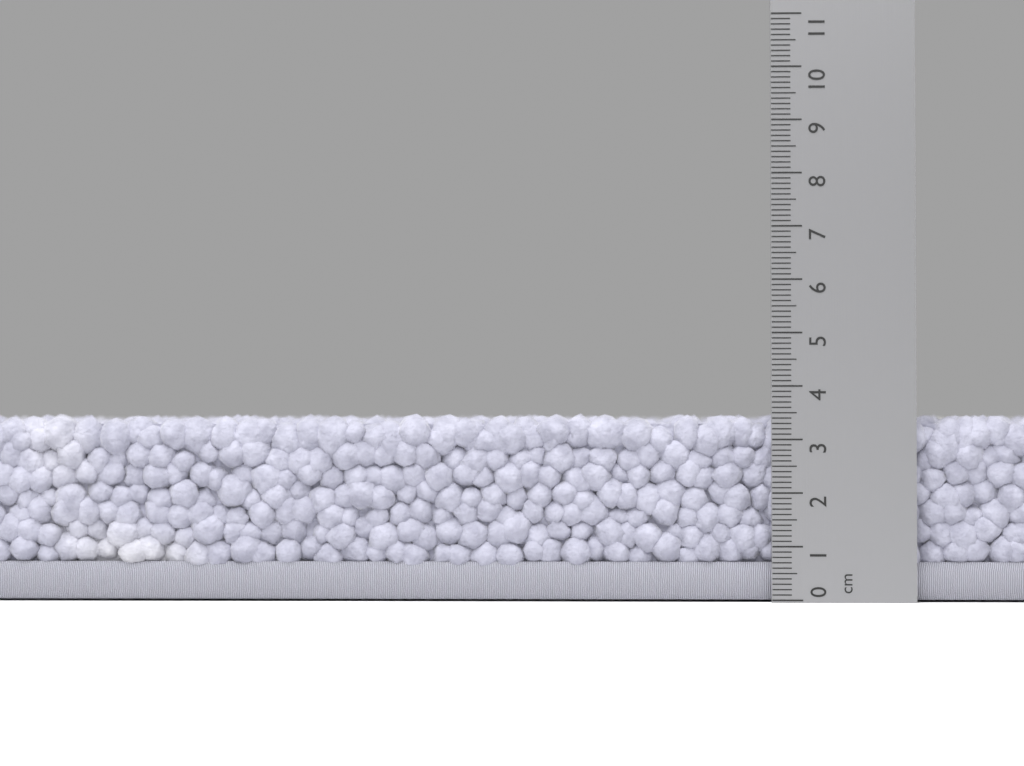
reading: 3.5 cm
